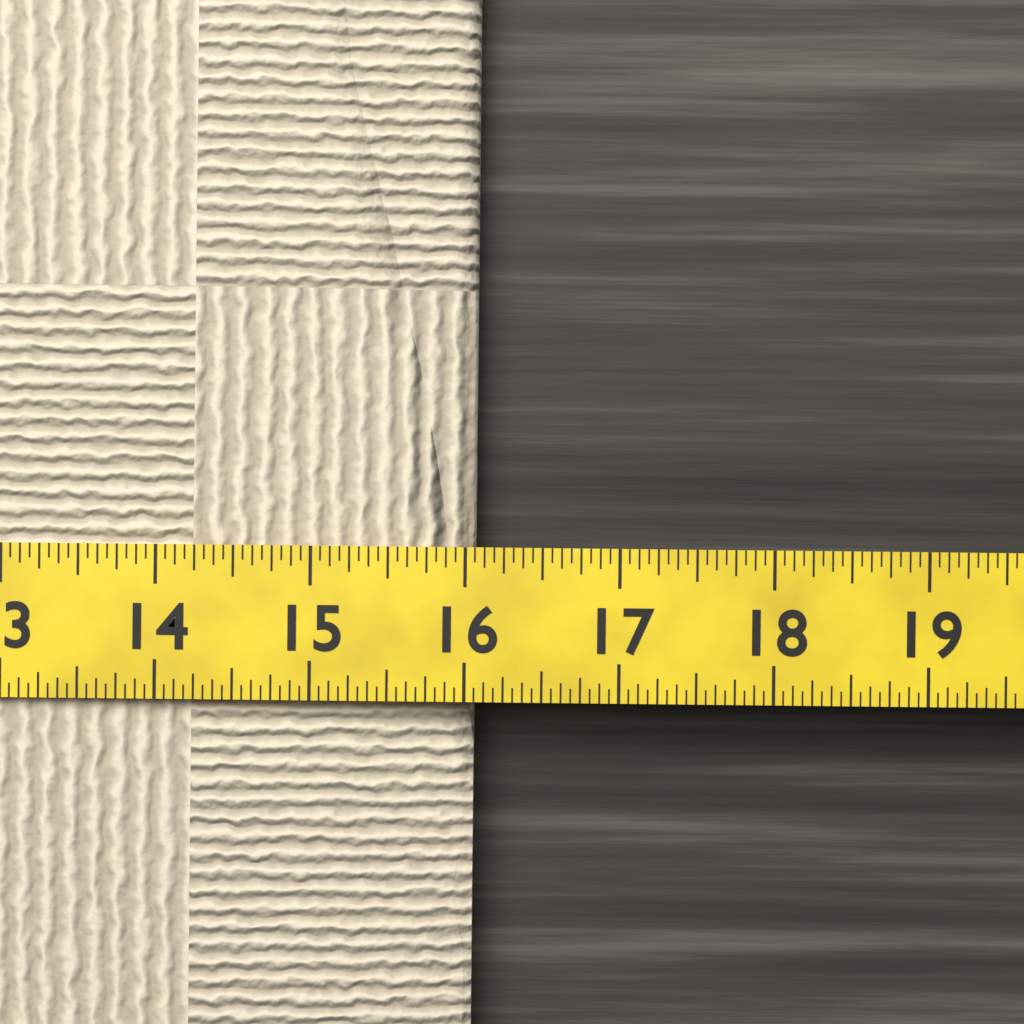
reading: 16.0625 (no unit)
